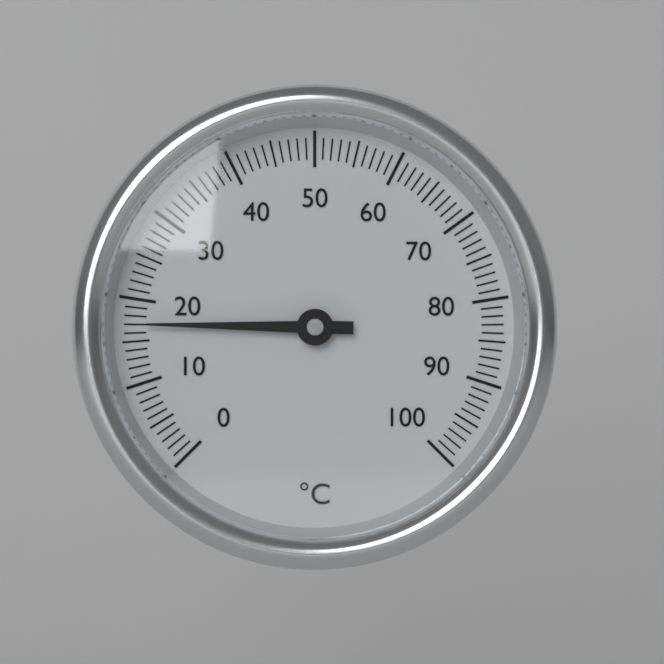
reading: 17 °C
